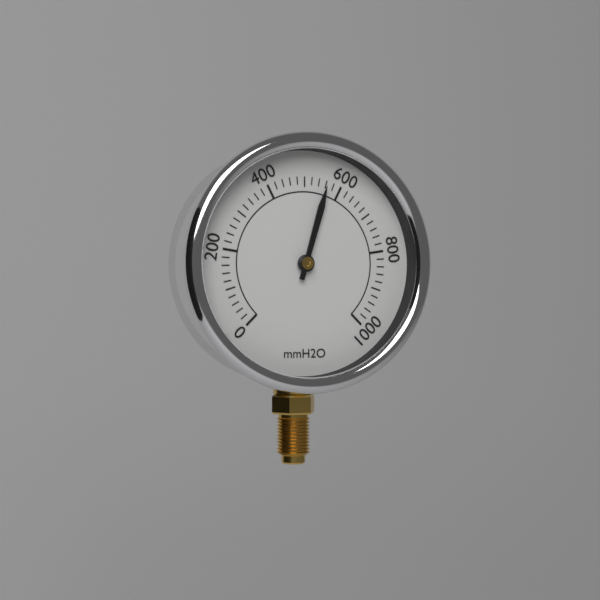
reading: 560 mmH2O
